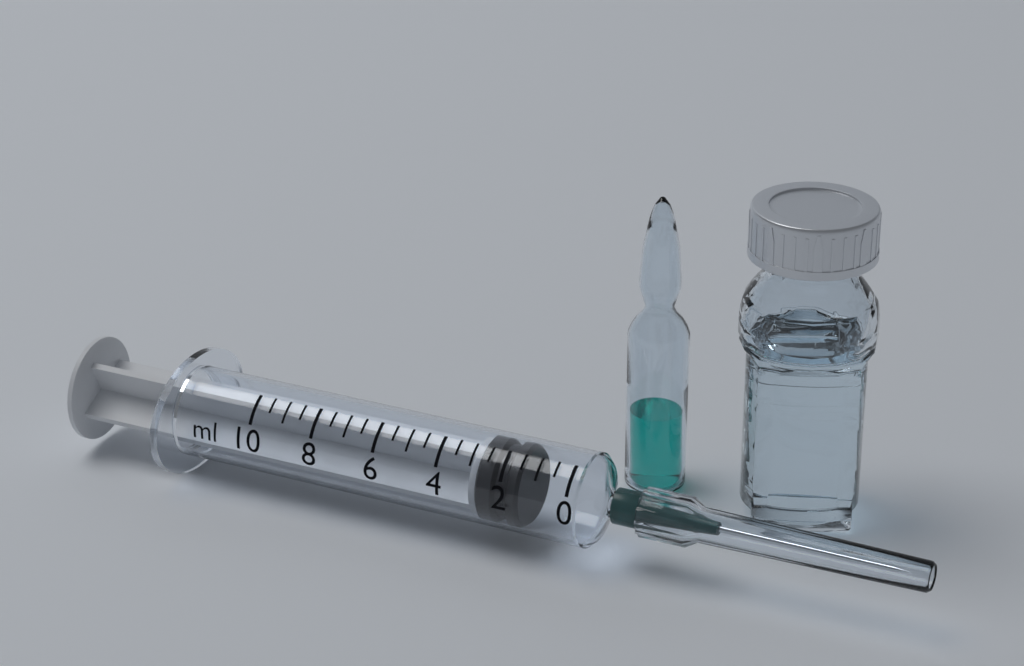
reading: 1.5 ml
